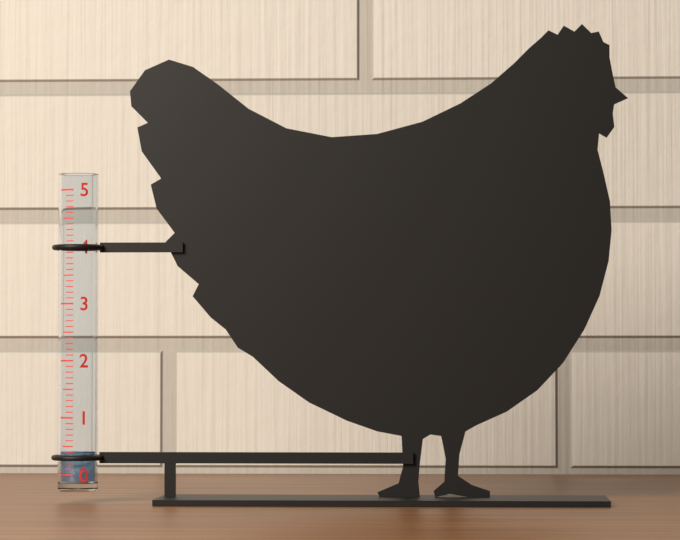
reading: 0.4 (no unit)
